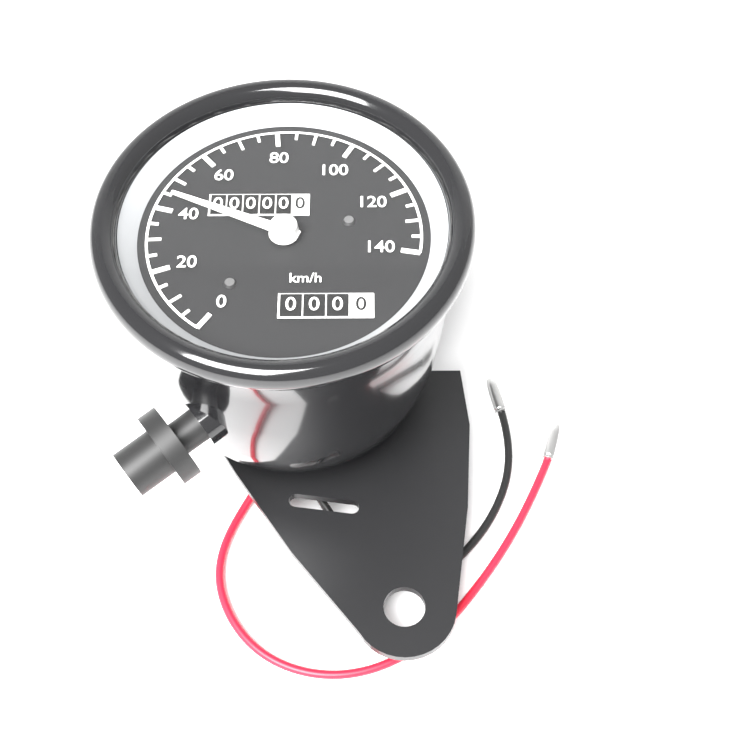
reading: 45 km/h
